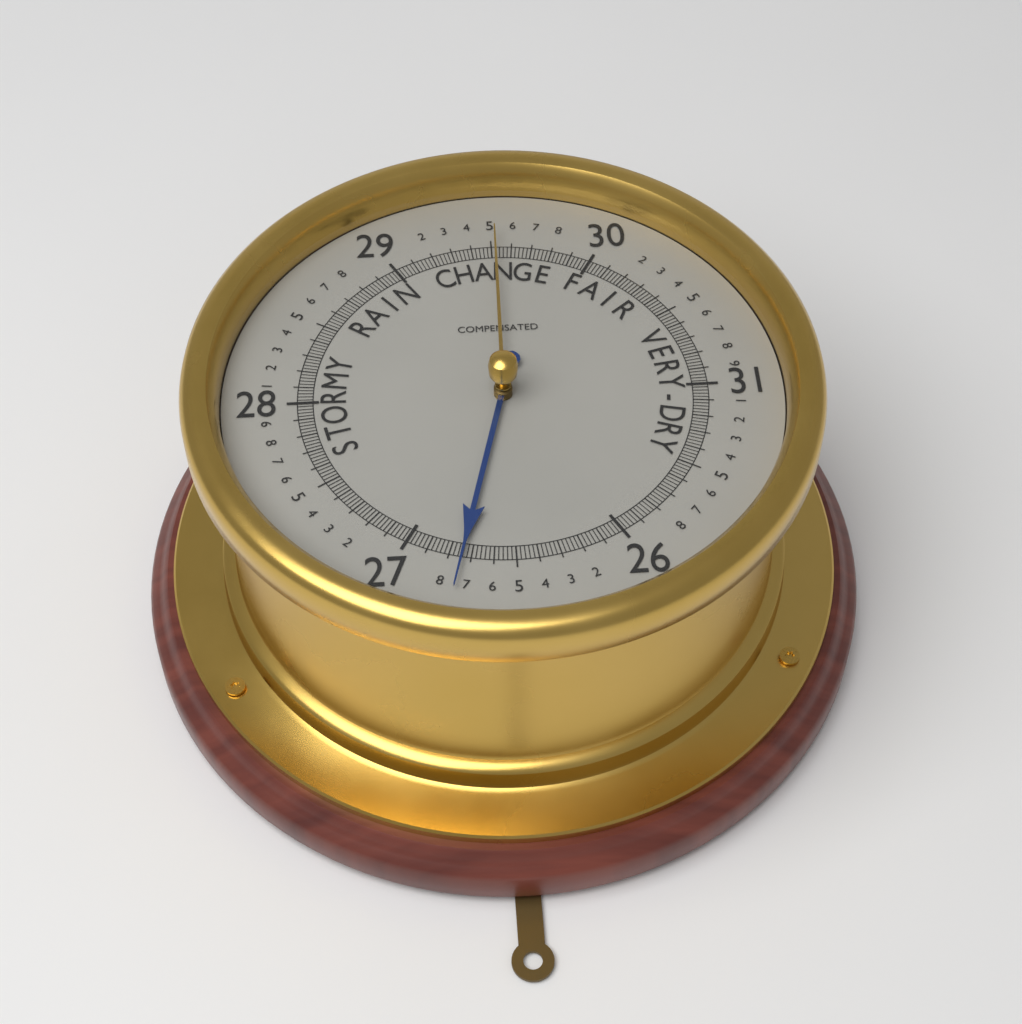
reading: 26.74 (no unit)
